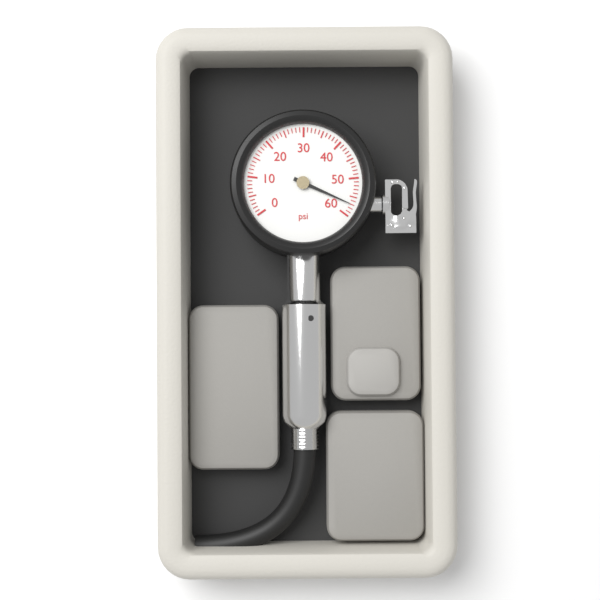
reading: 57 psi
